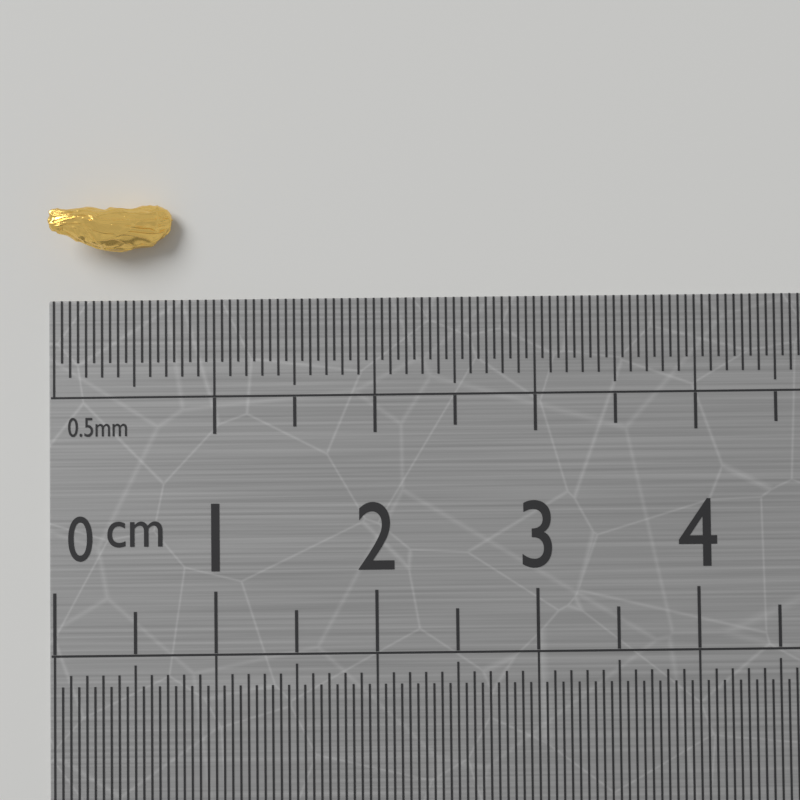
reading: 0.75 cm
